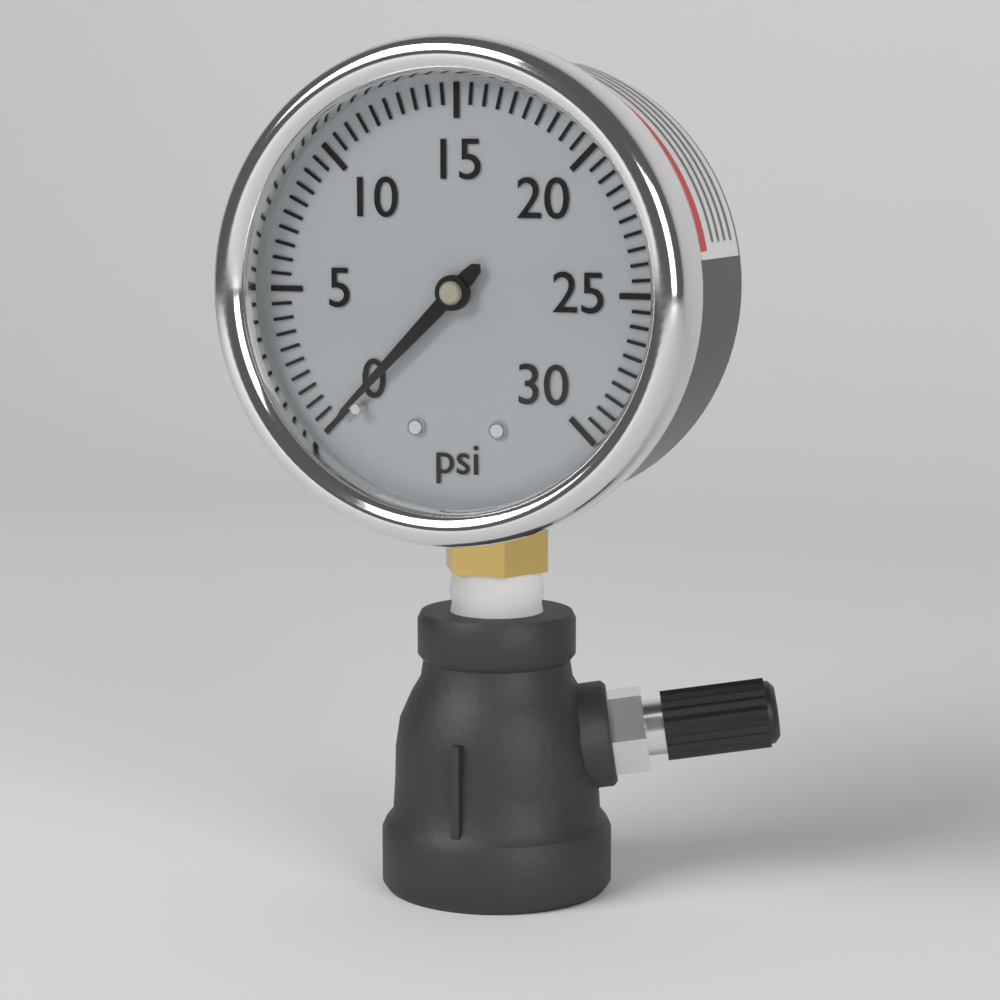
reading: 0.0 psi
